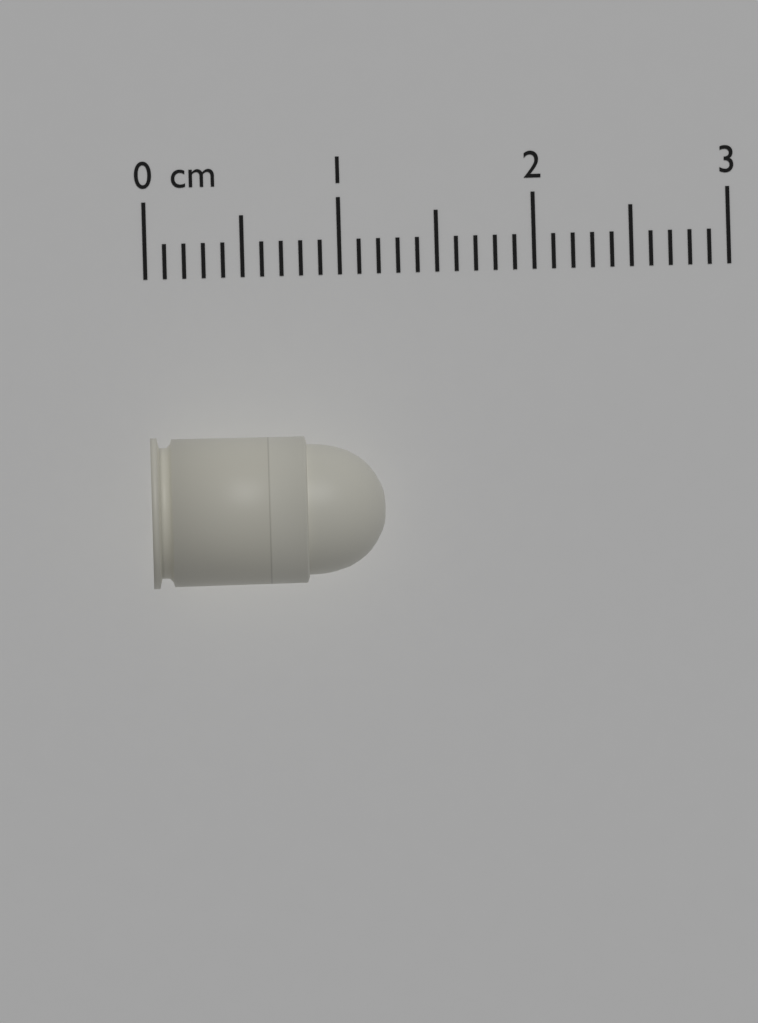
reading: 1.2 cm
